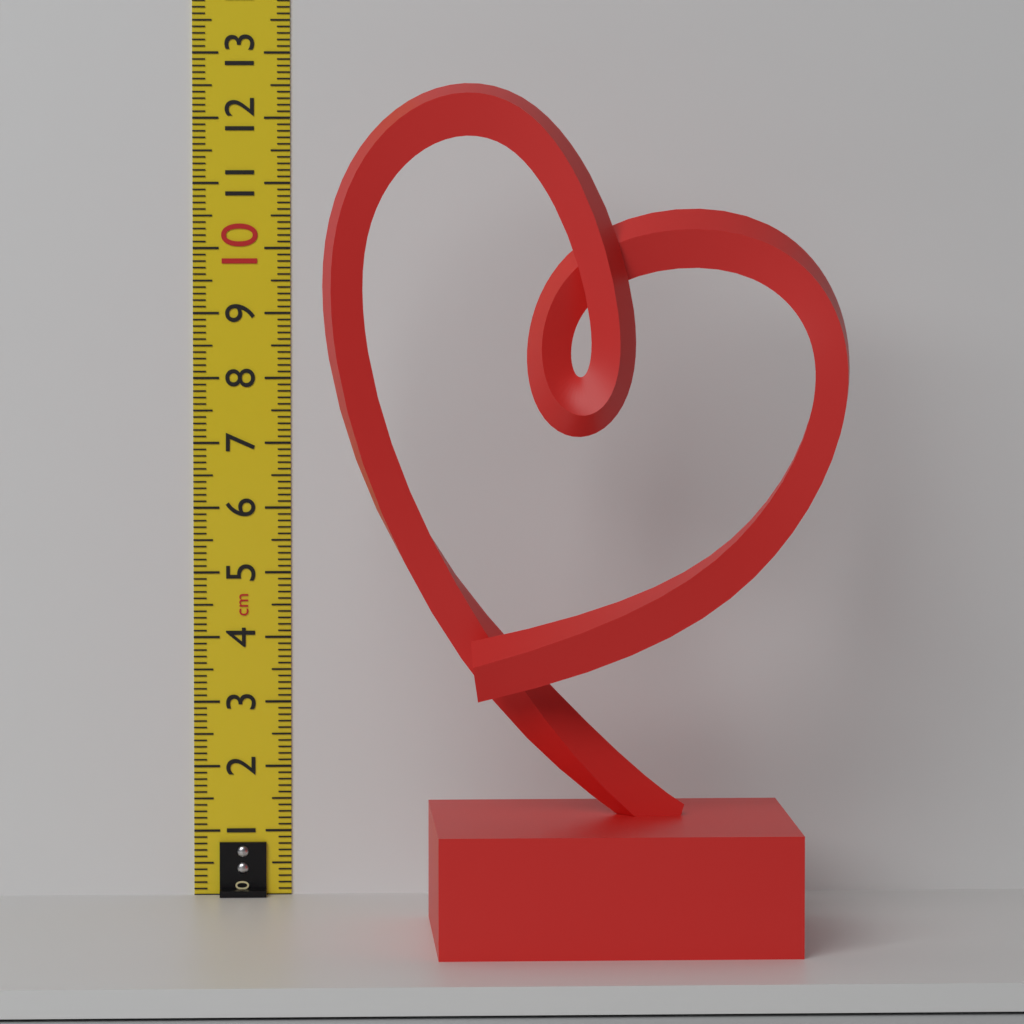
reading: 12.5 cm
